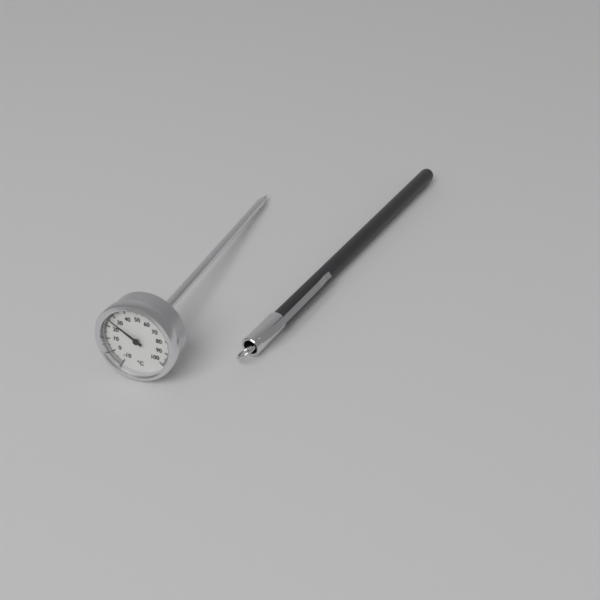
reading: 26 °C
